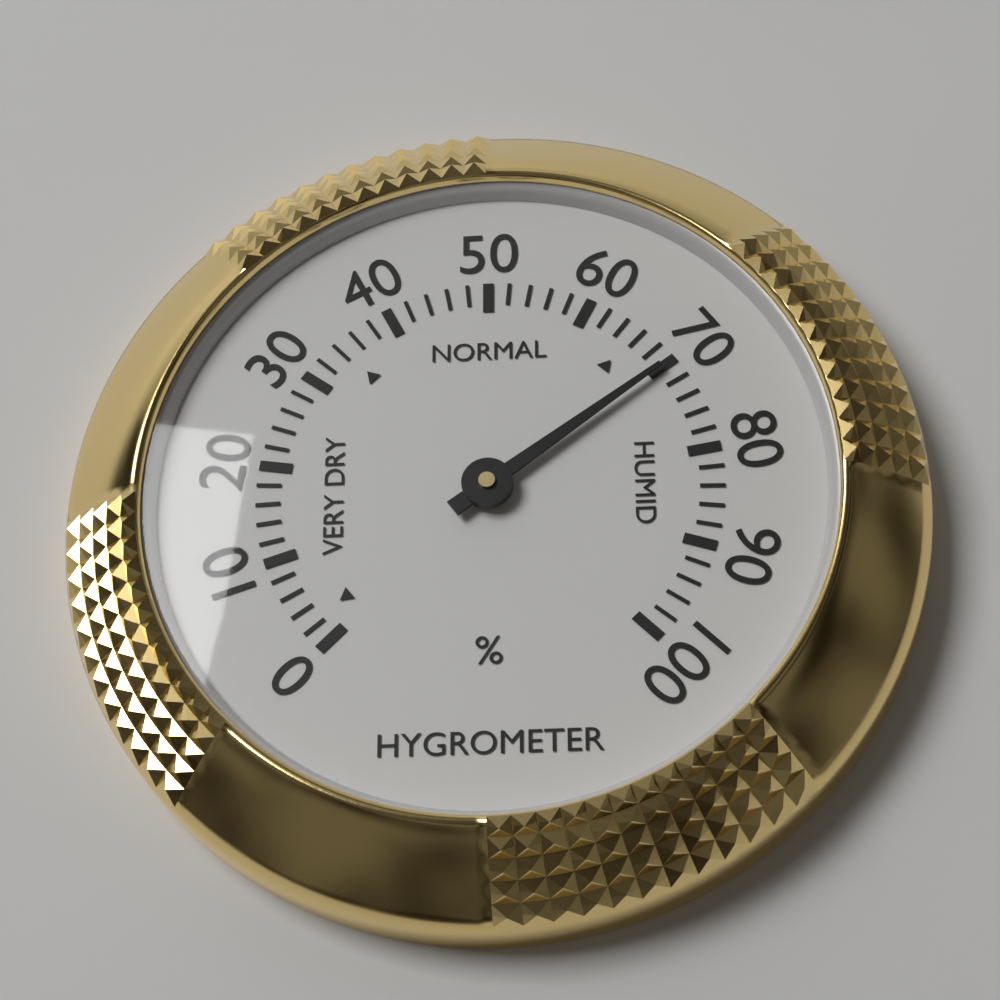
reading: 70 %
